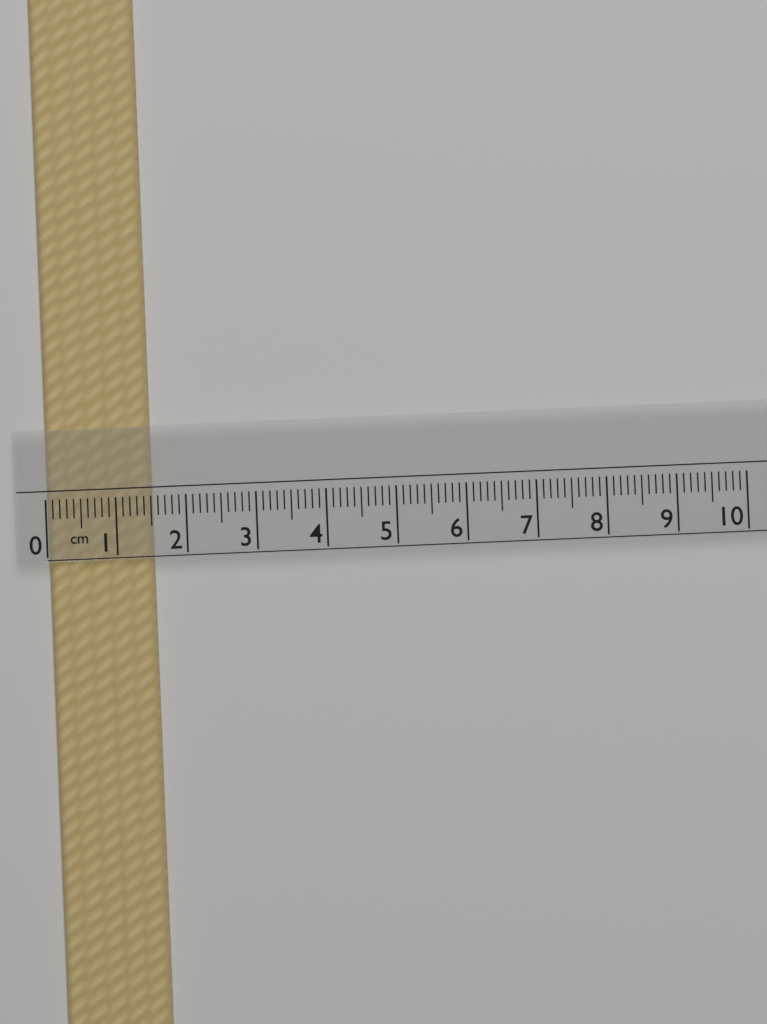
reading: 1.5 cm
